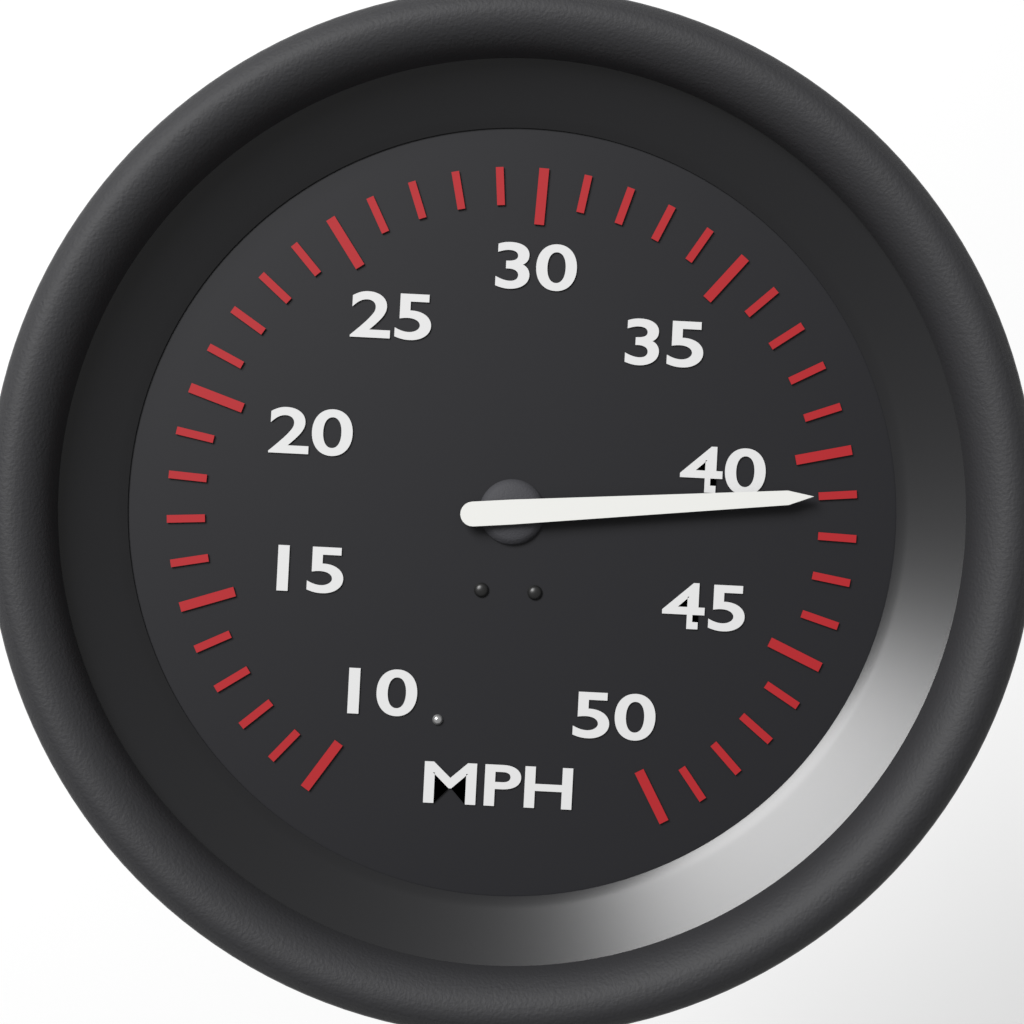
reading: 41 MPH
